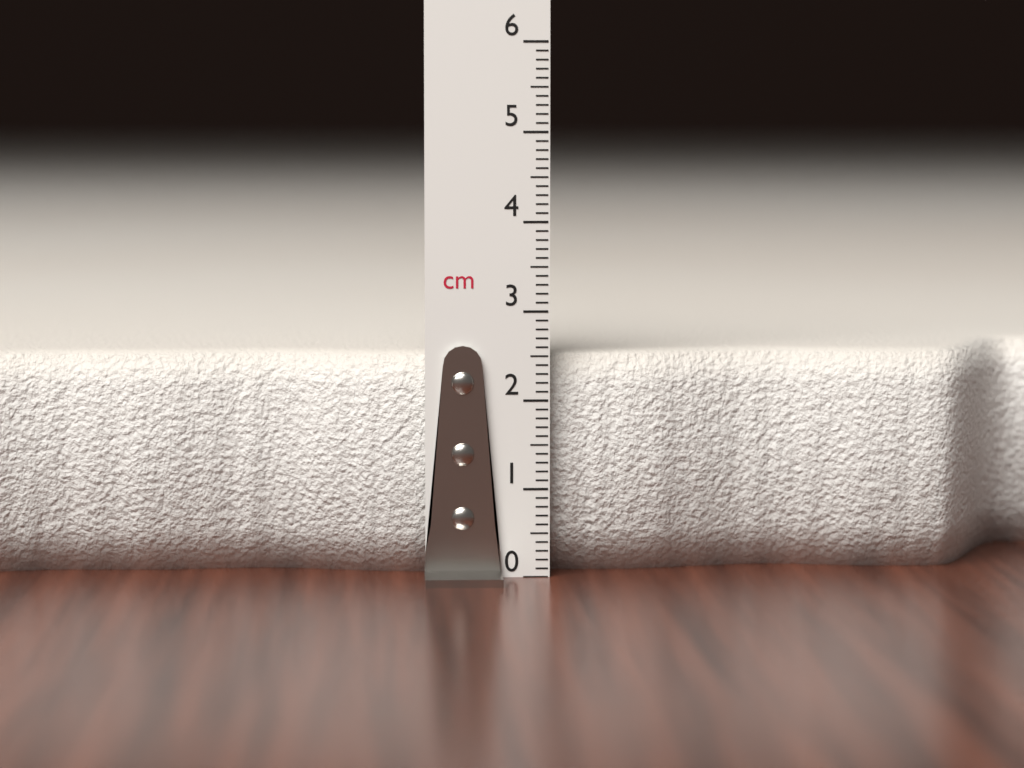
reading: 2.5 cm
